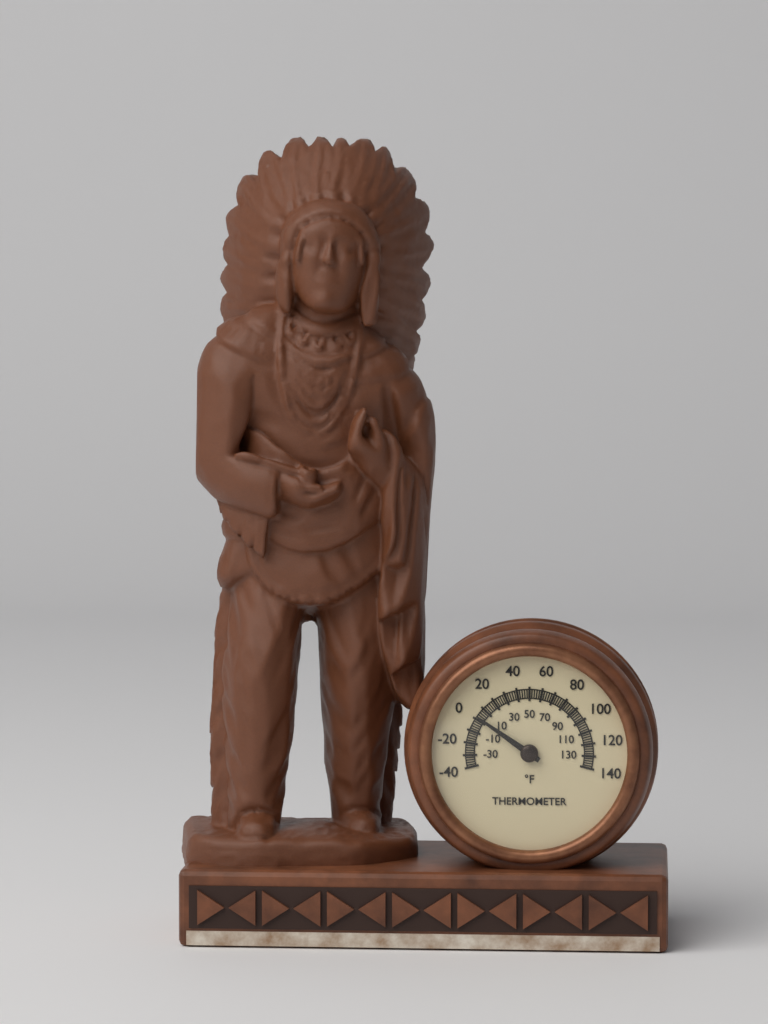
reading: 2 °F
